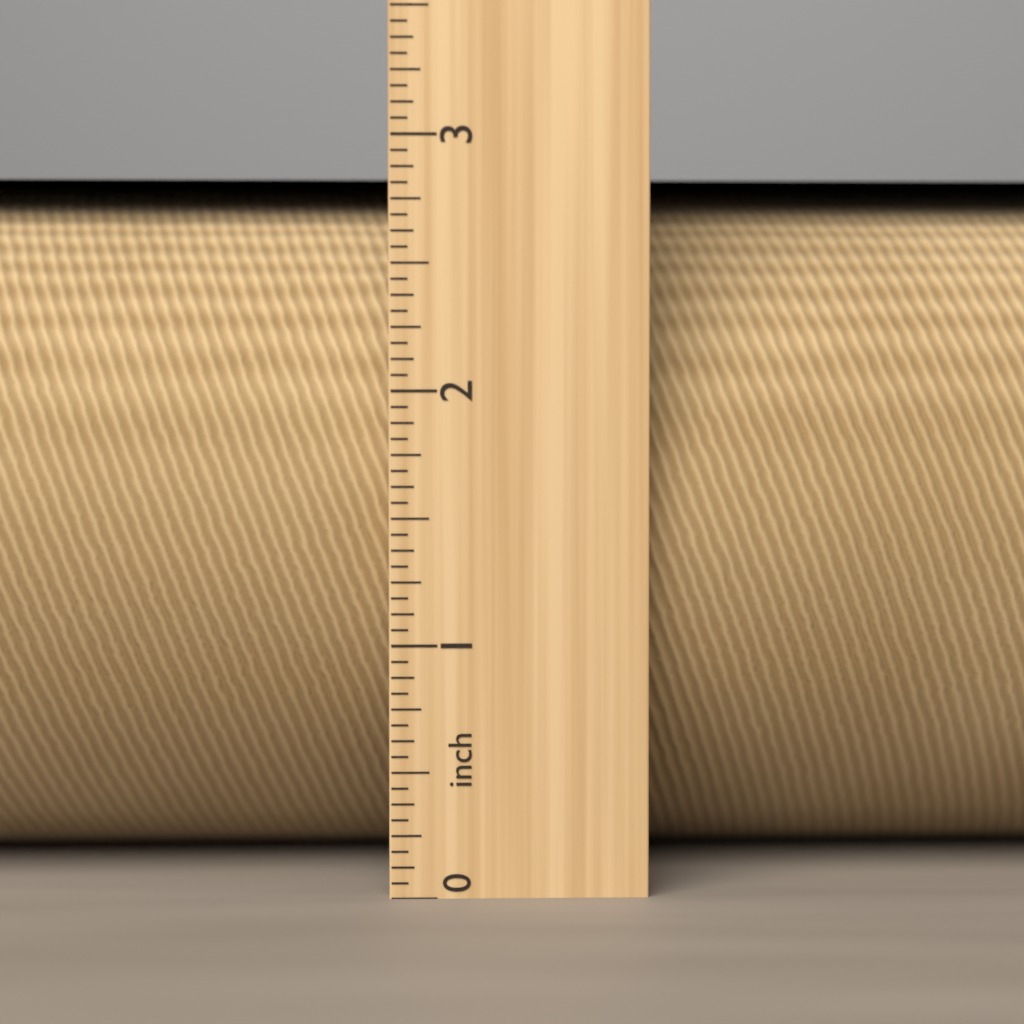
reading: 2.8750 in
